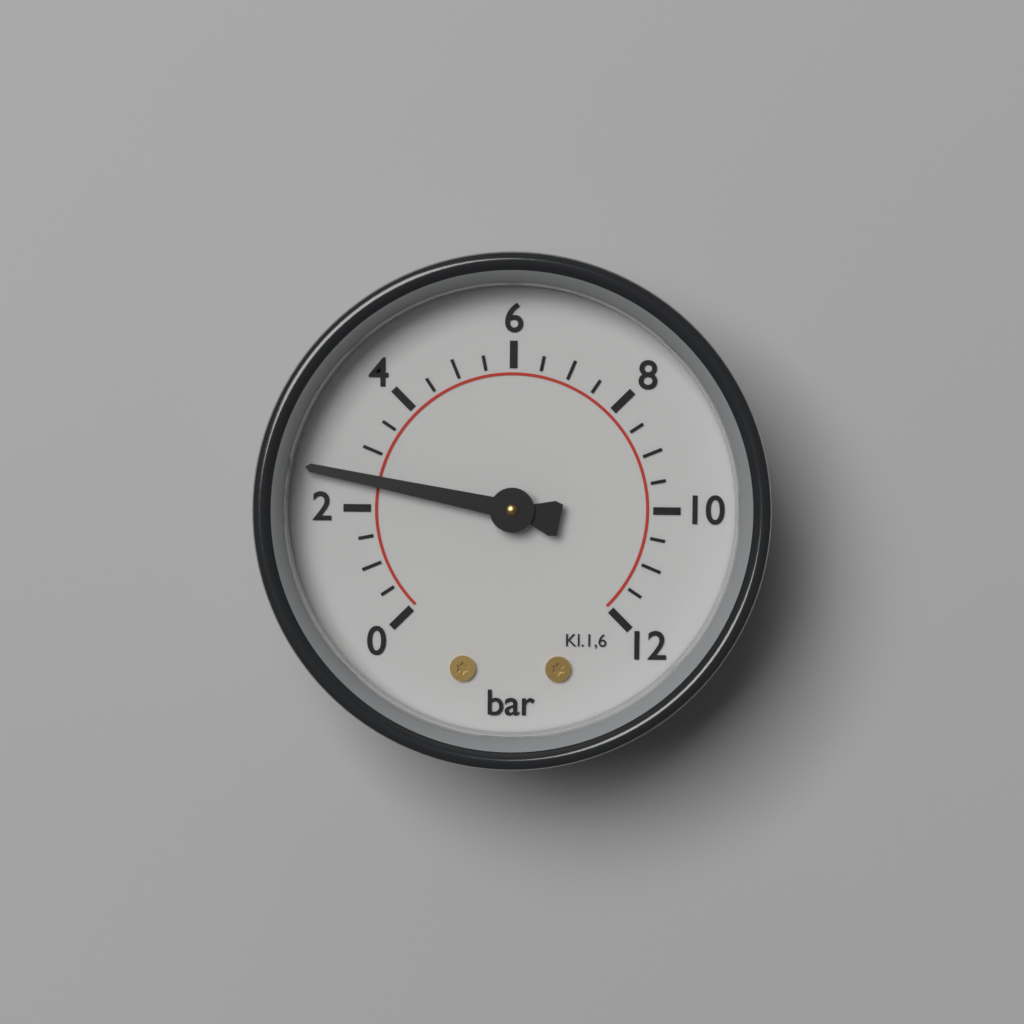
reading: 2.5 bar
